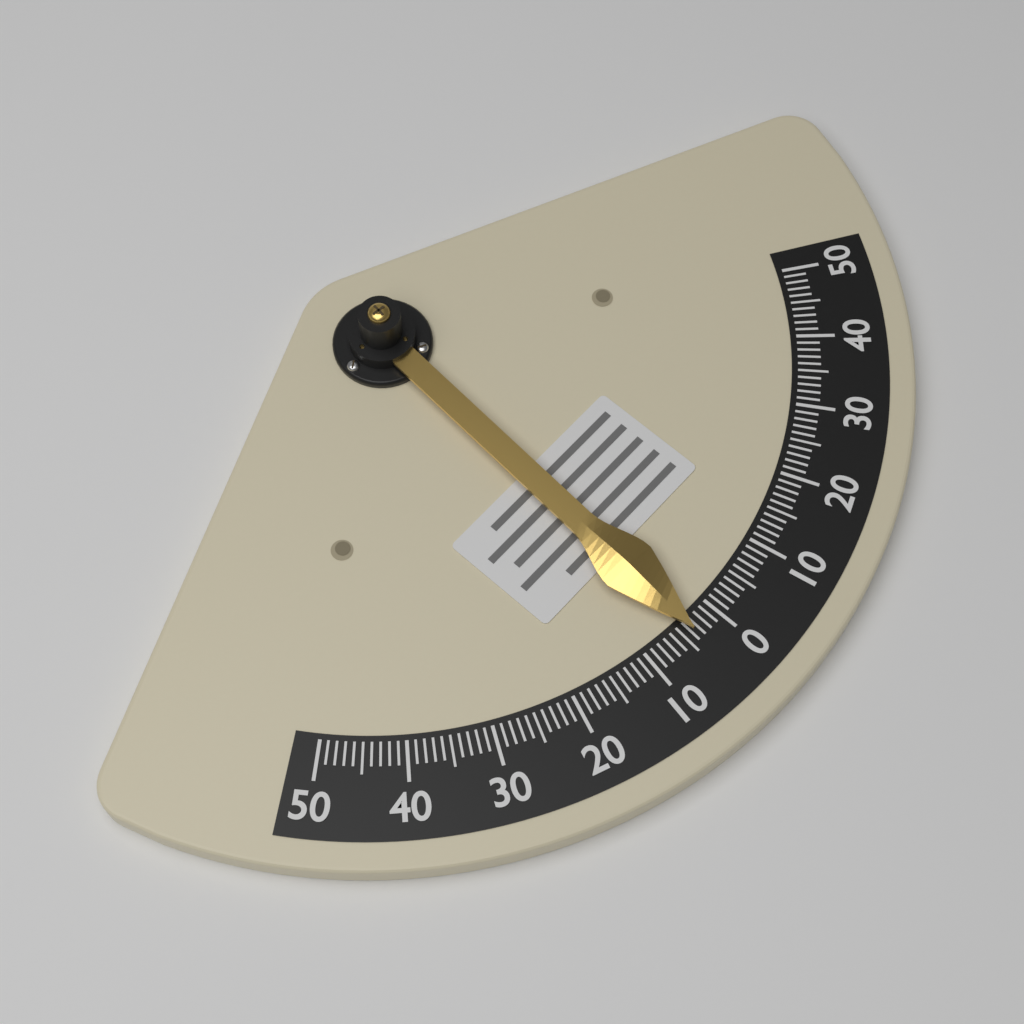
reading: -4 (no unit)
